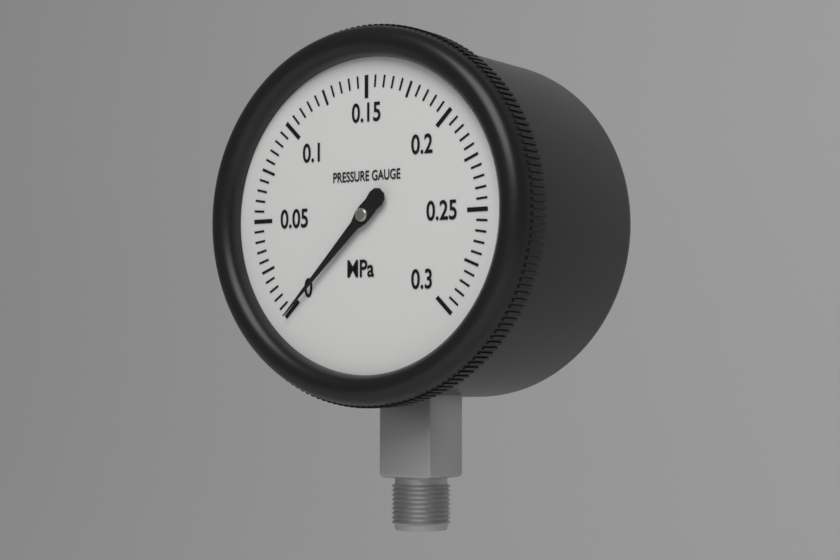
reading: 0.000 MPa
